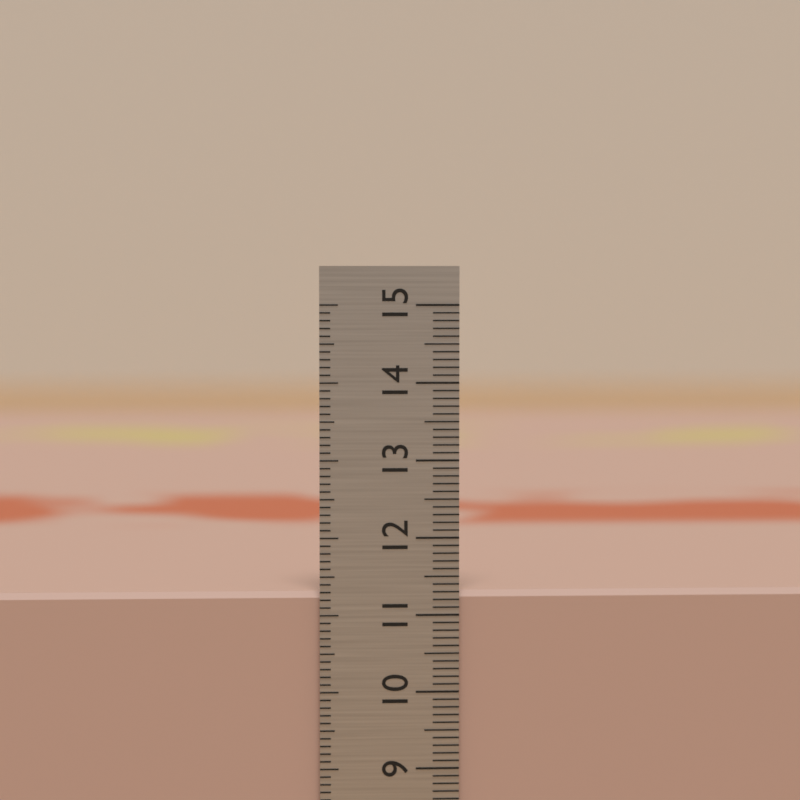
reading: 11.3 cm
